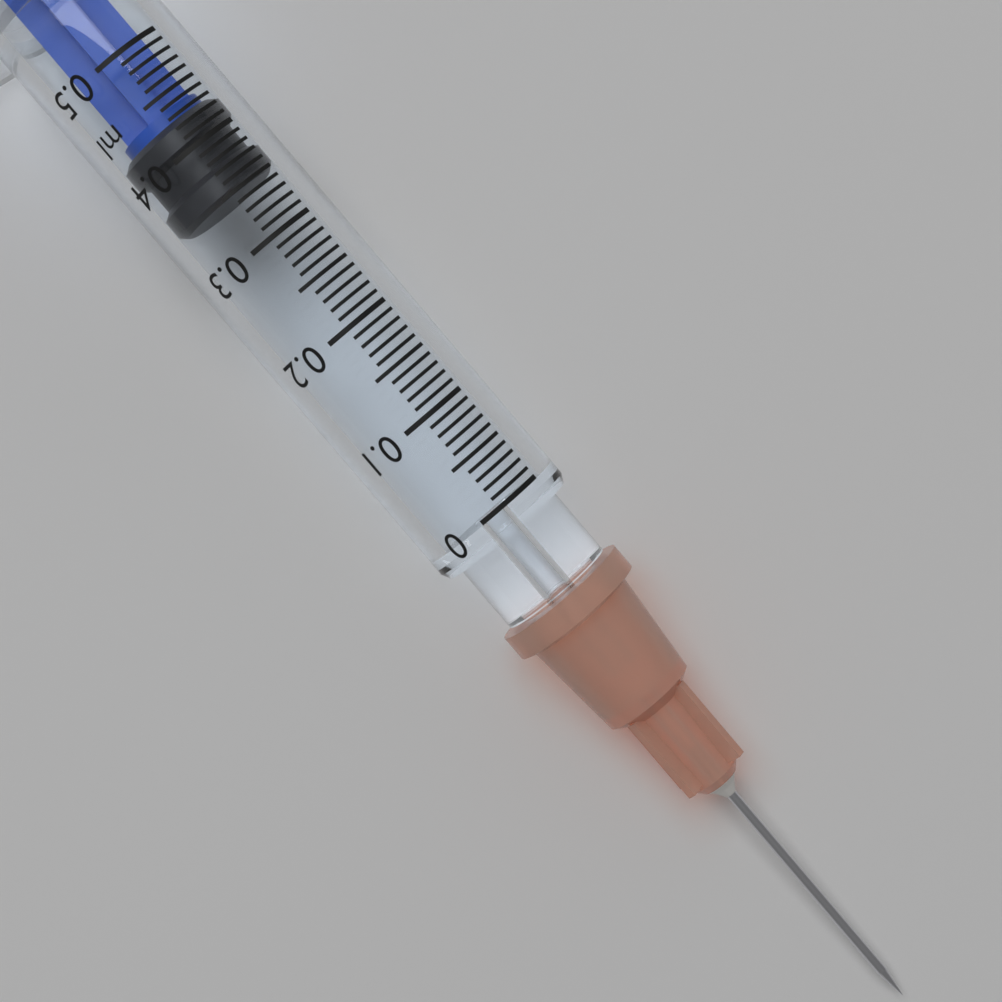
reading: 0.35 ml
